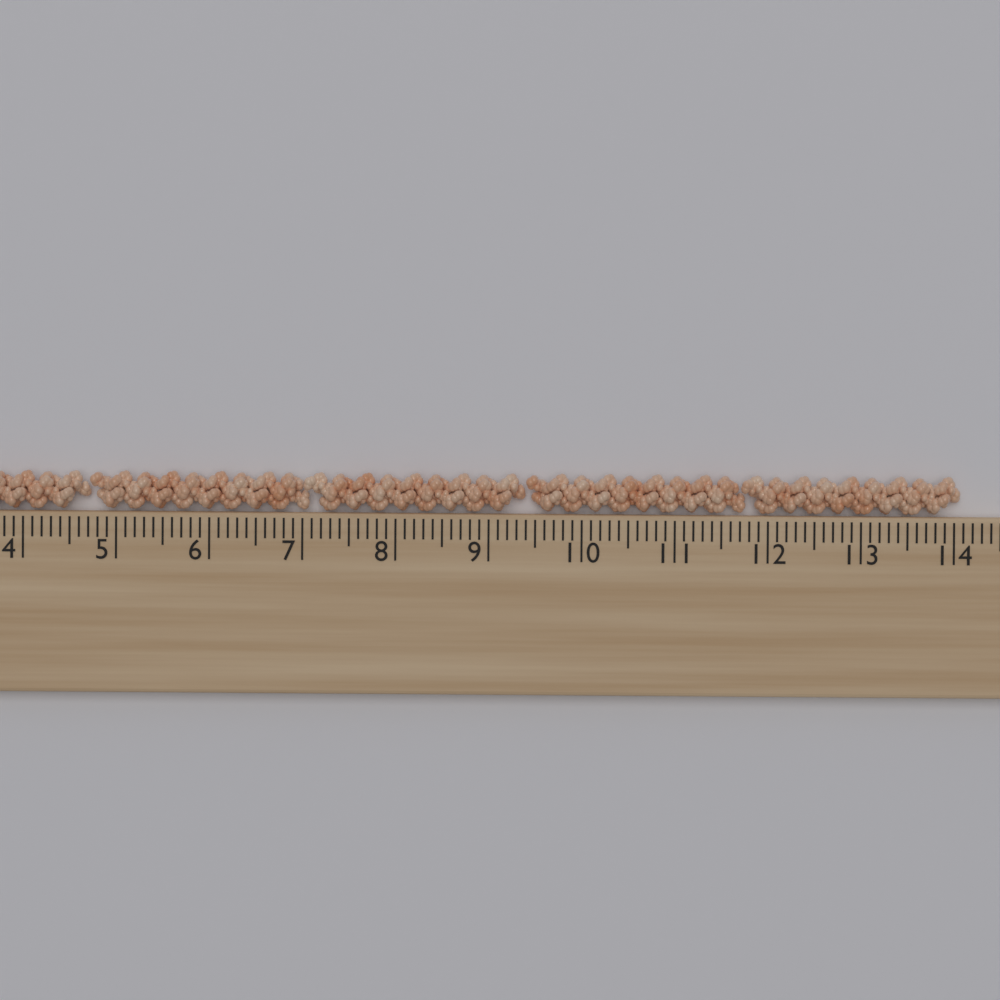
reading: 14.1 cm
